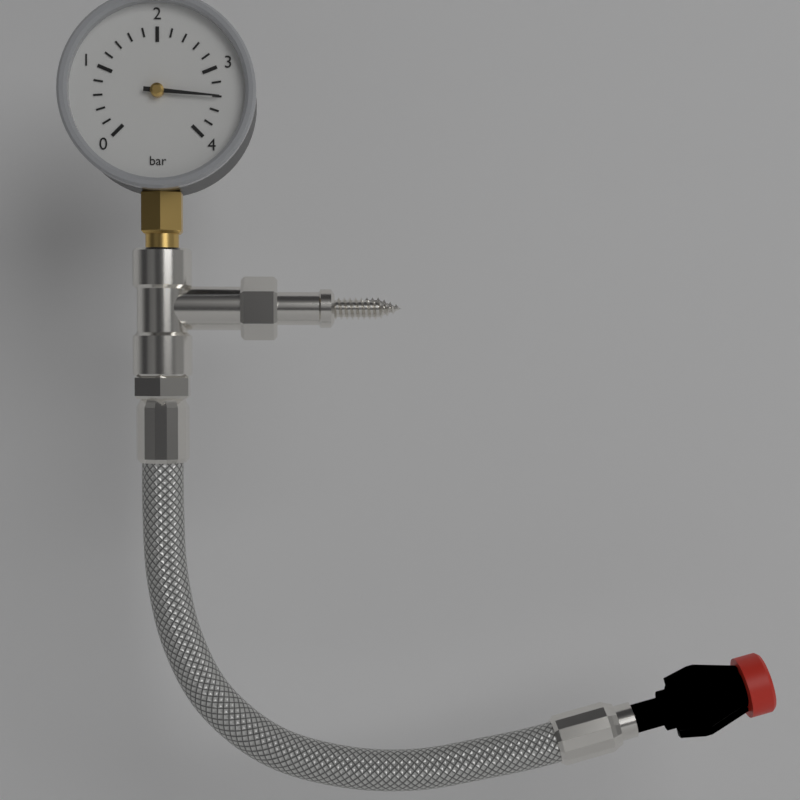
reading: 3.4 bar
